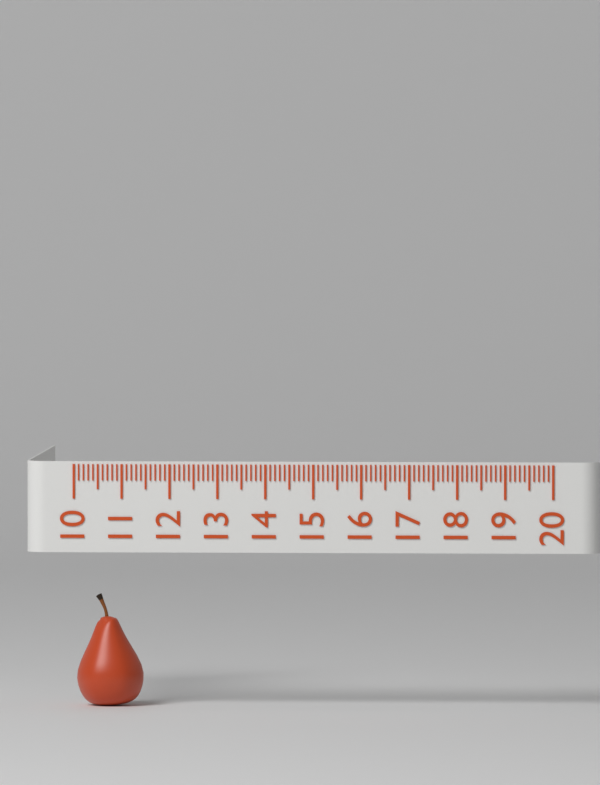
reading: 11.4 (no unit)
